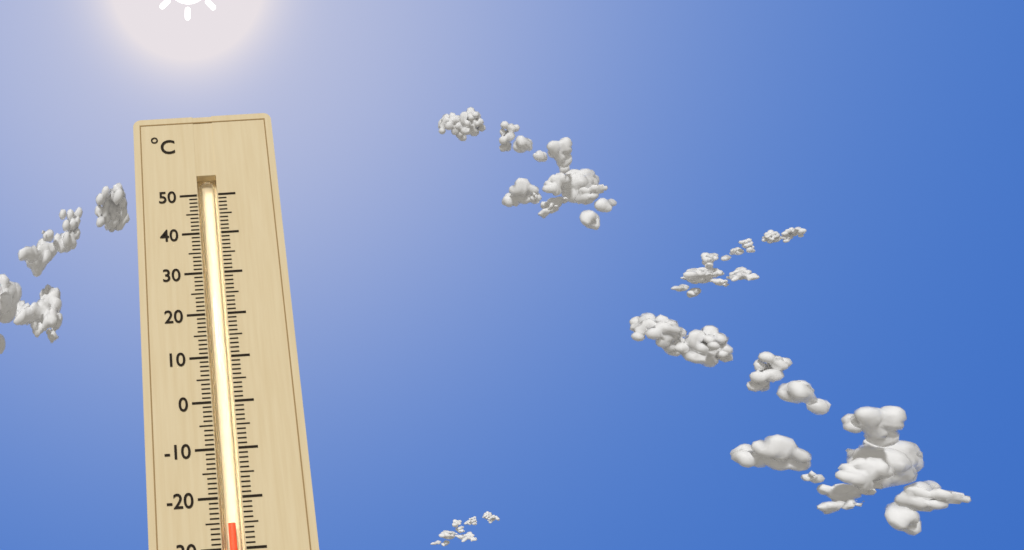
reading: -25 °C
